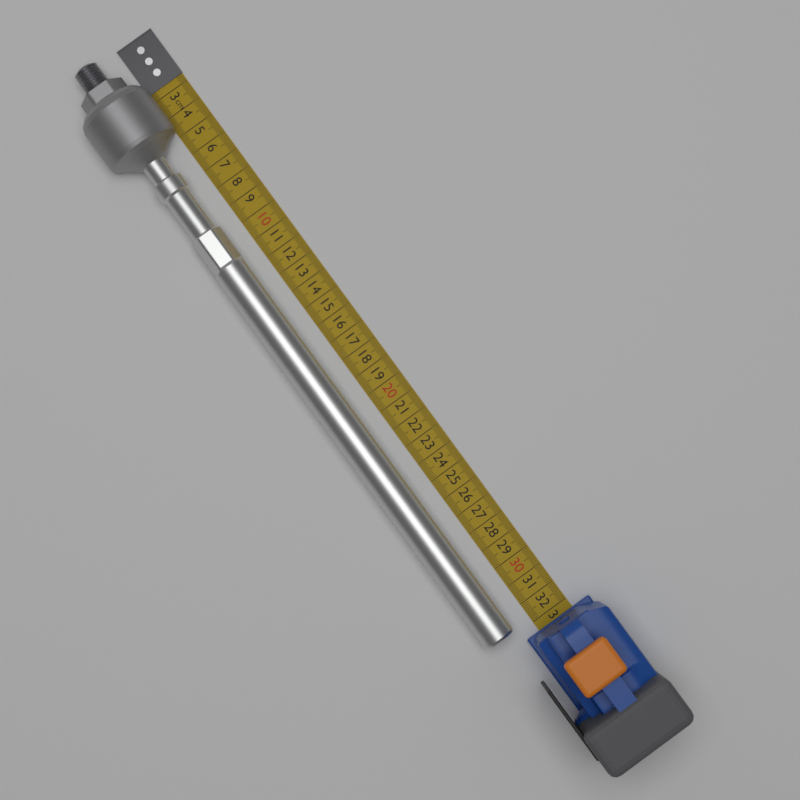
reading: 32.7 cm
